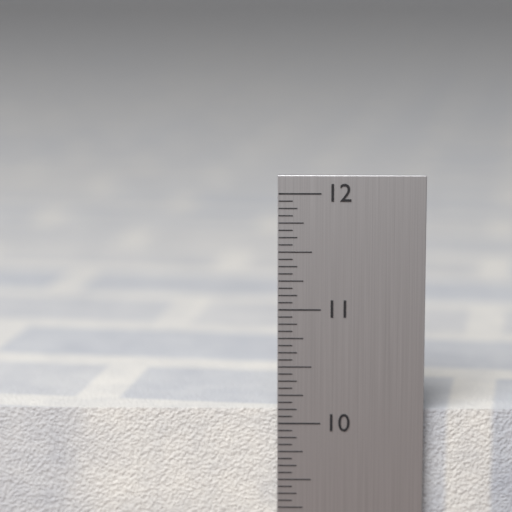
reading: 10.1250 in
